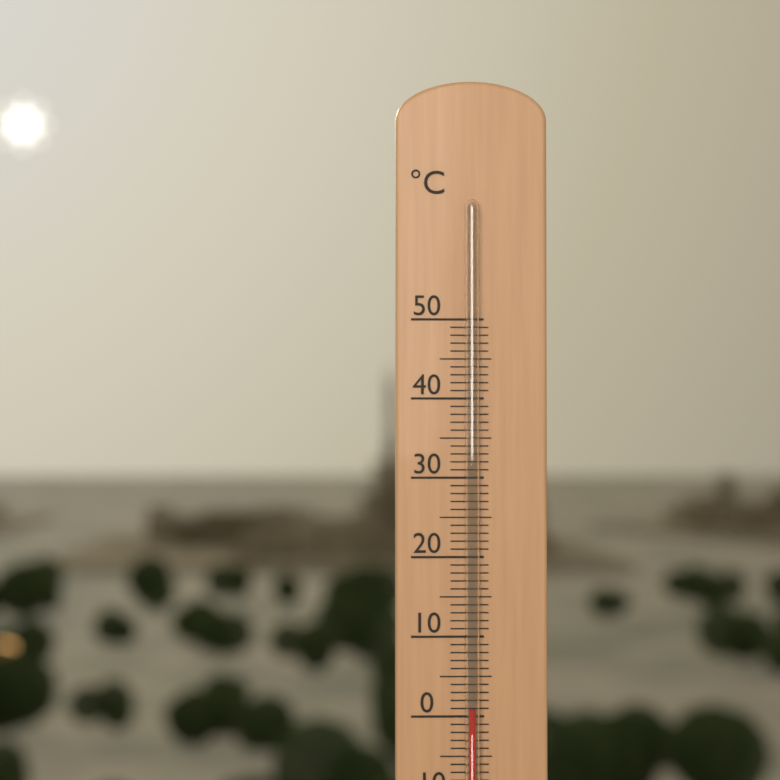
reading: 1 °C
